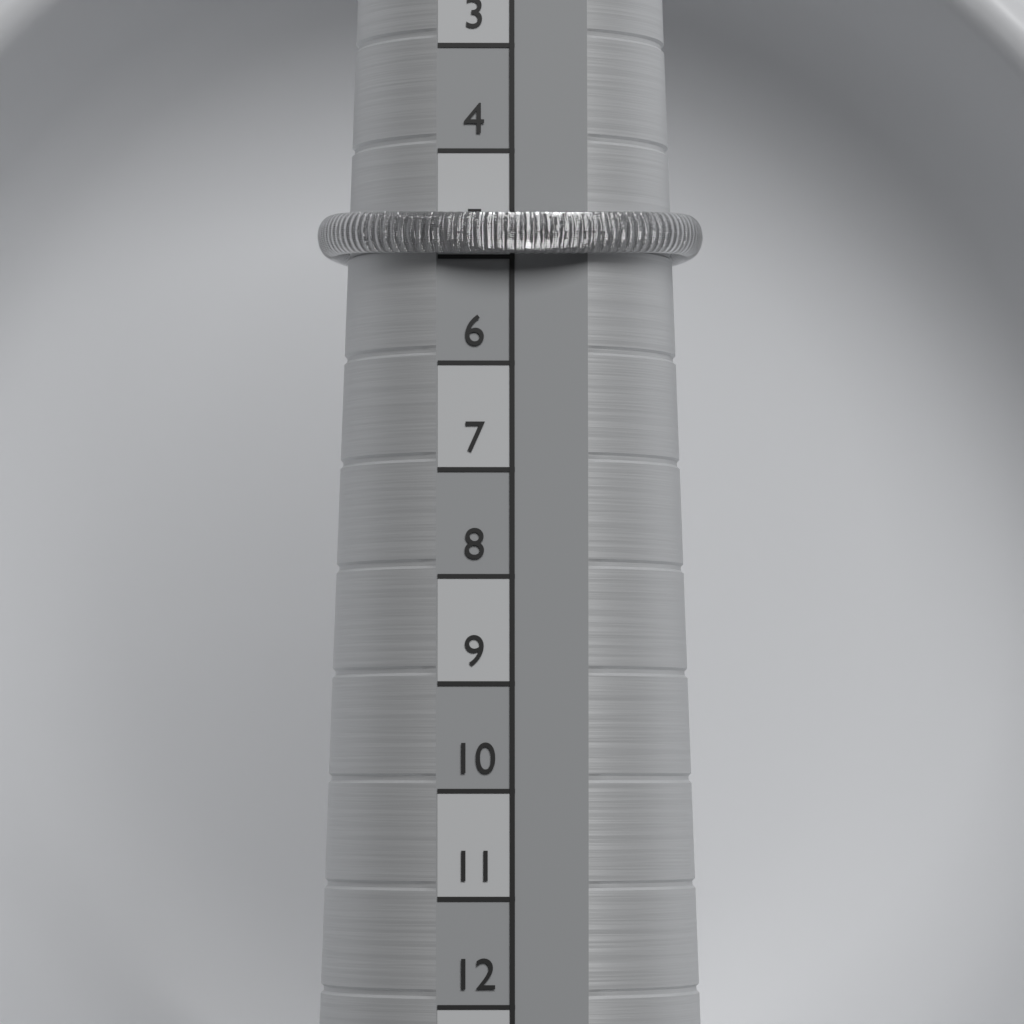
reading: 5 (no unit)
